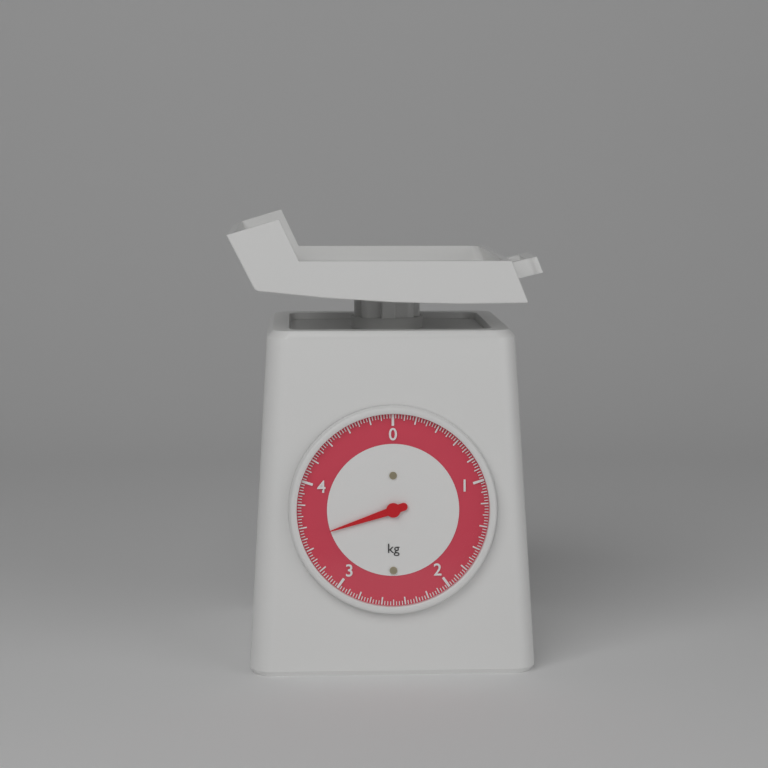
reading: 3.500 kg
